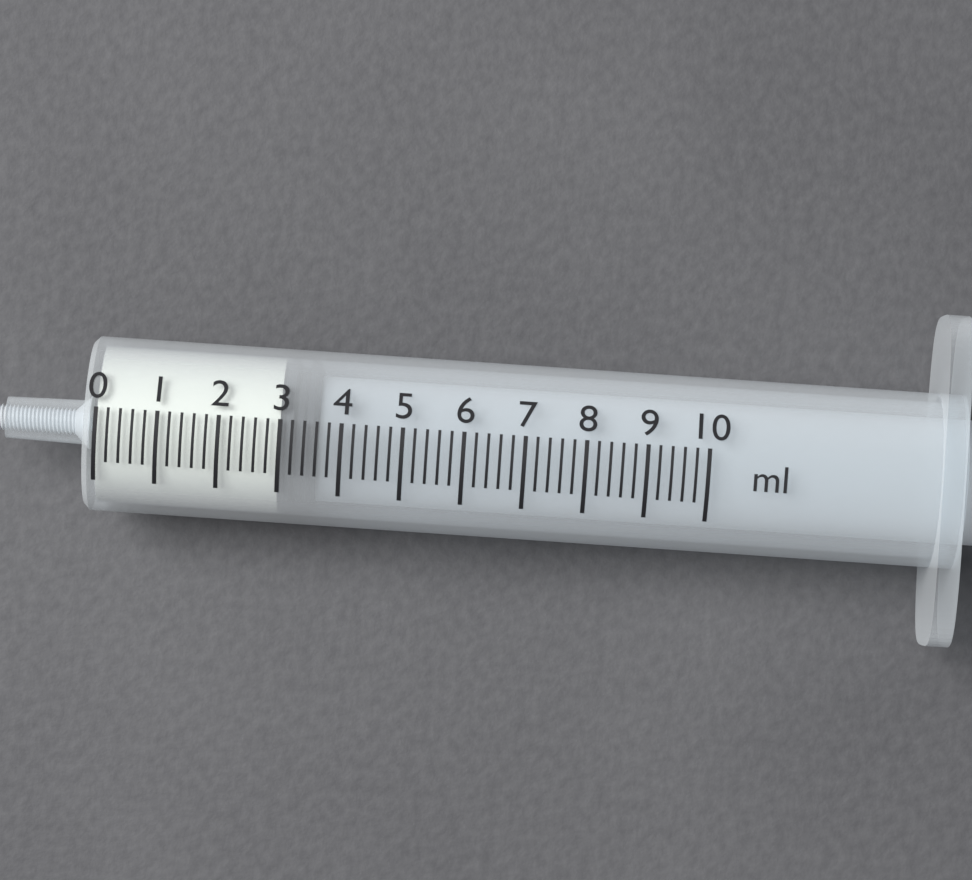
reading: 3.0 ml
